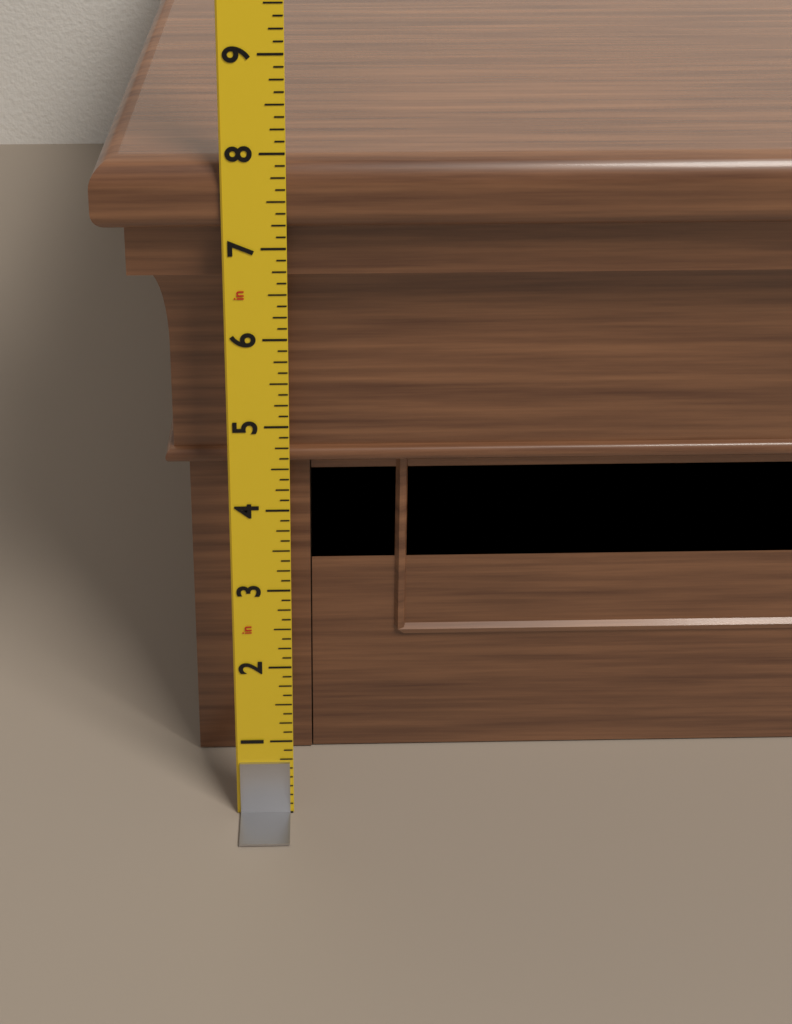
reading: 7.875 in
